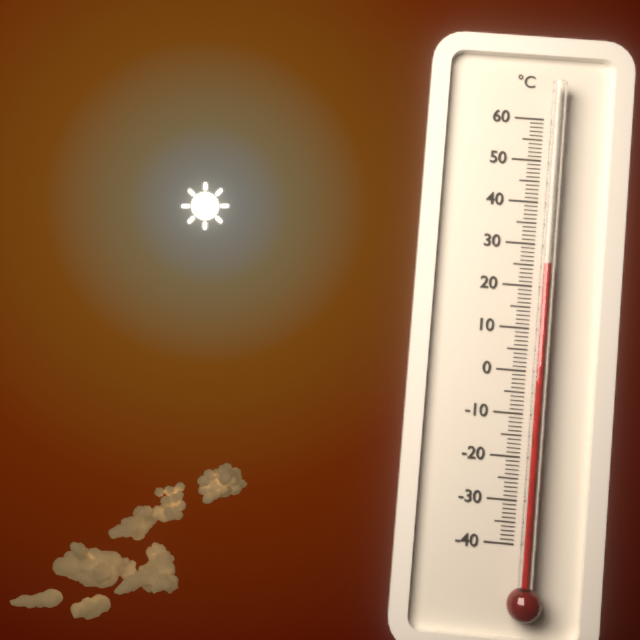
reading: 25 °C
